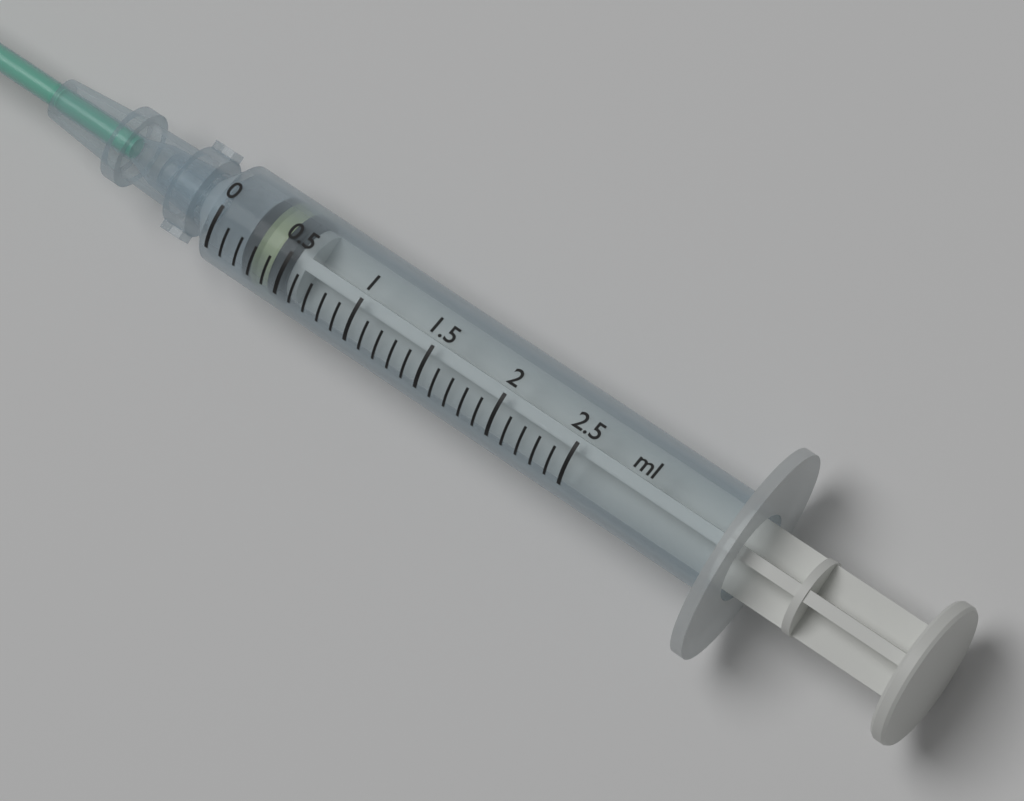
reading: 0.2 ml
